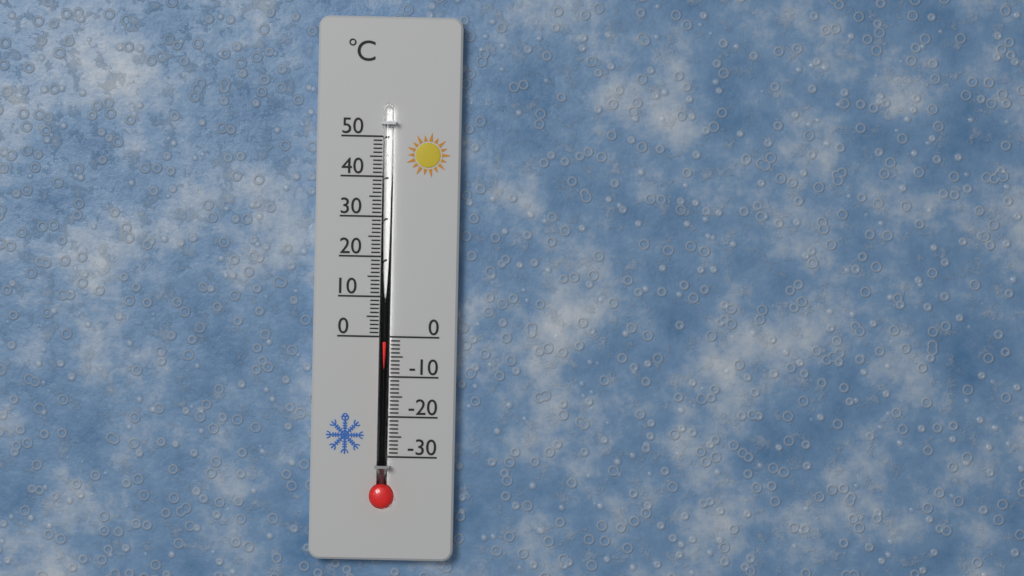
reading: -1 °C
